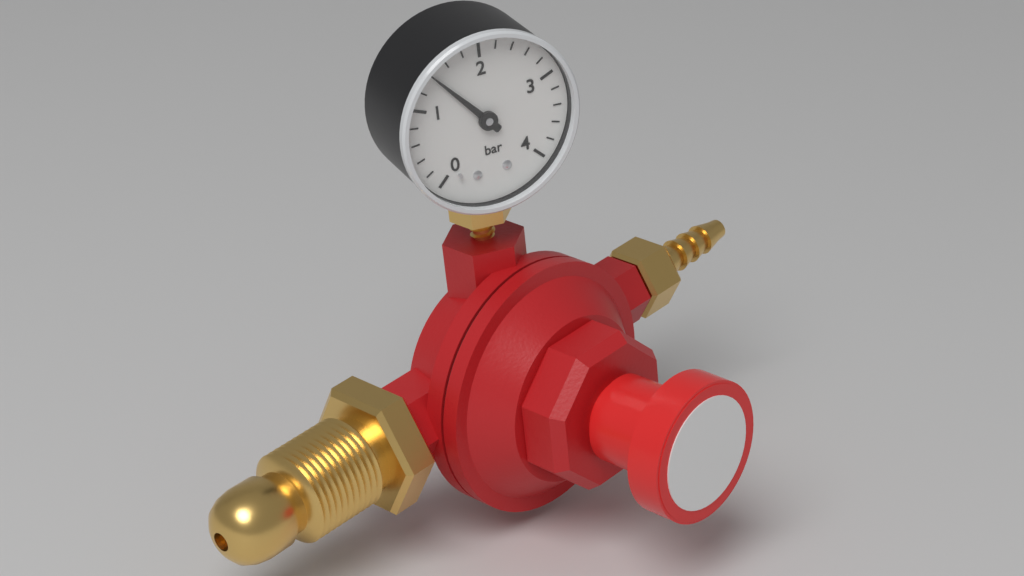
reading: 1.4 bar
